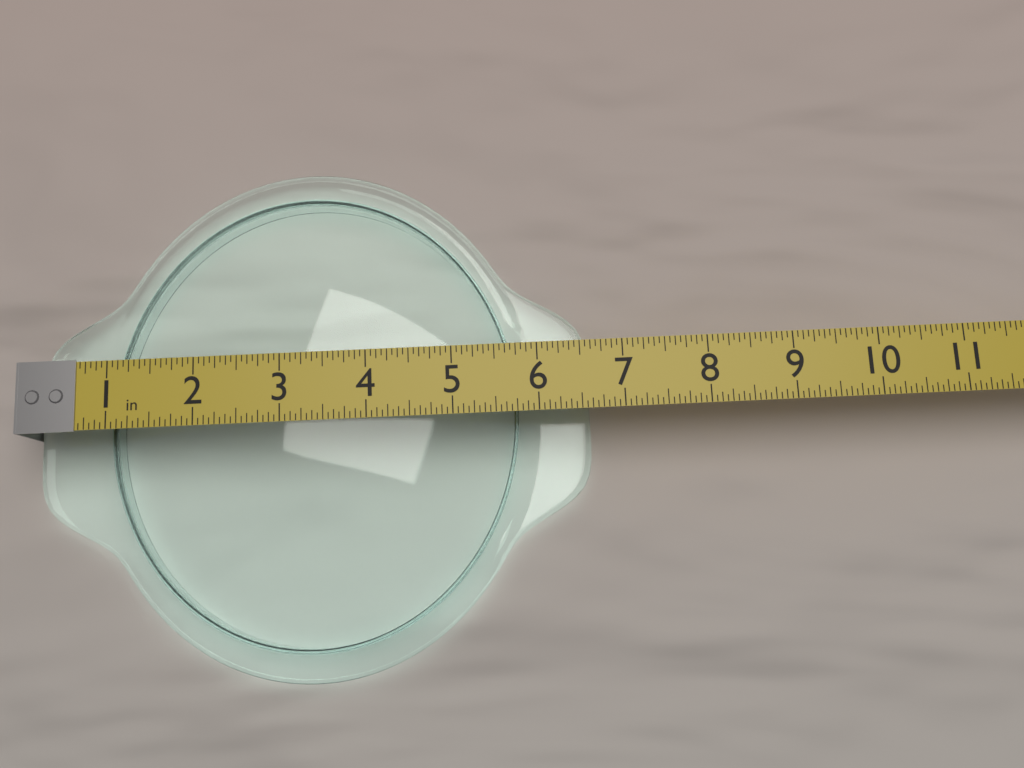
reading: 6.6250 in
